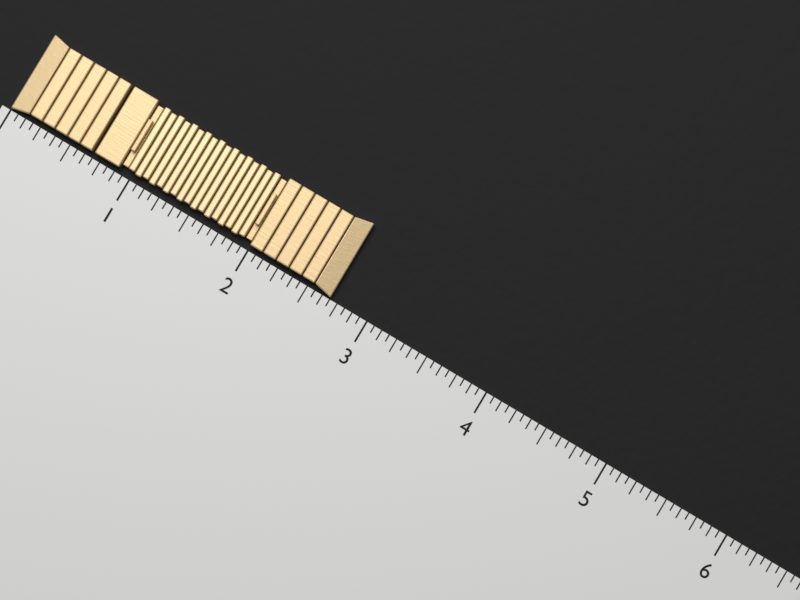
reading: 2.6875 (no unit)
